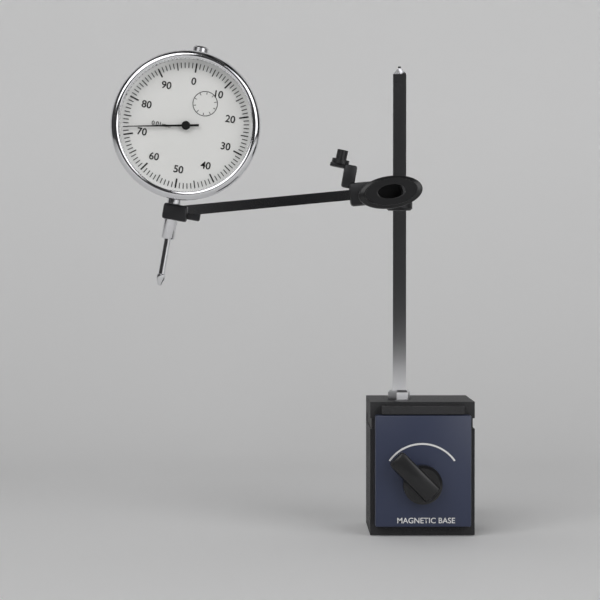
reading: 0.72 mm
